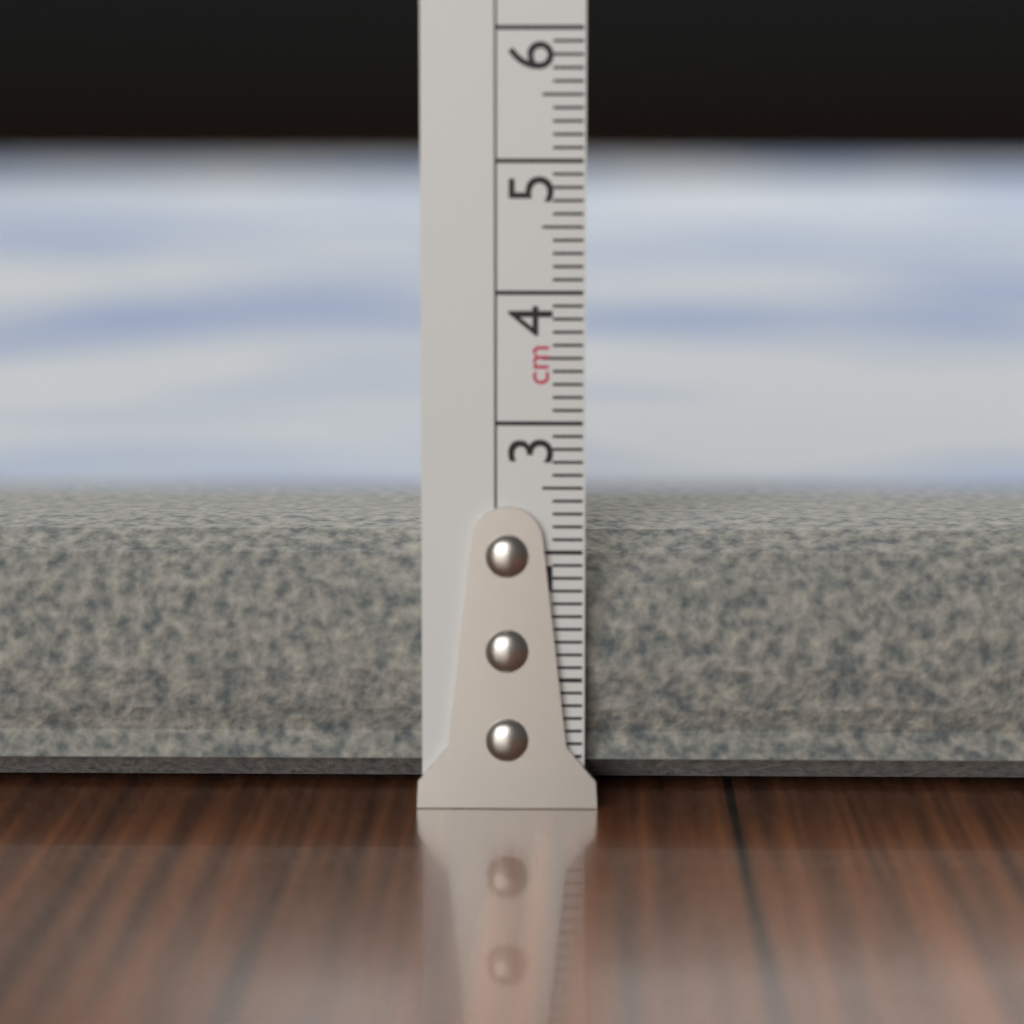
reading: 2.2 cm
